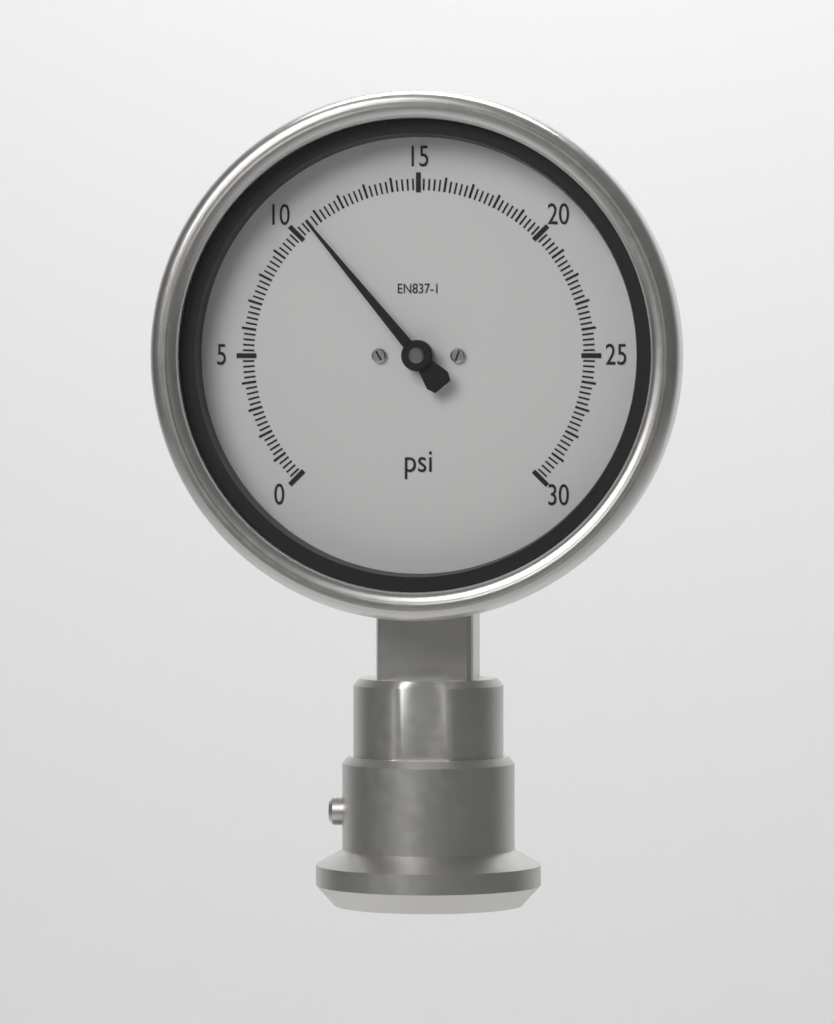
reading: 10.6 psi
